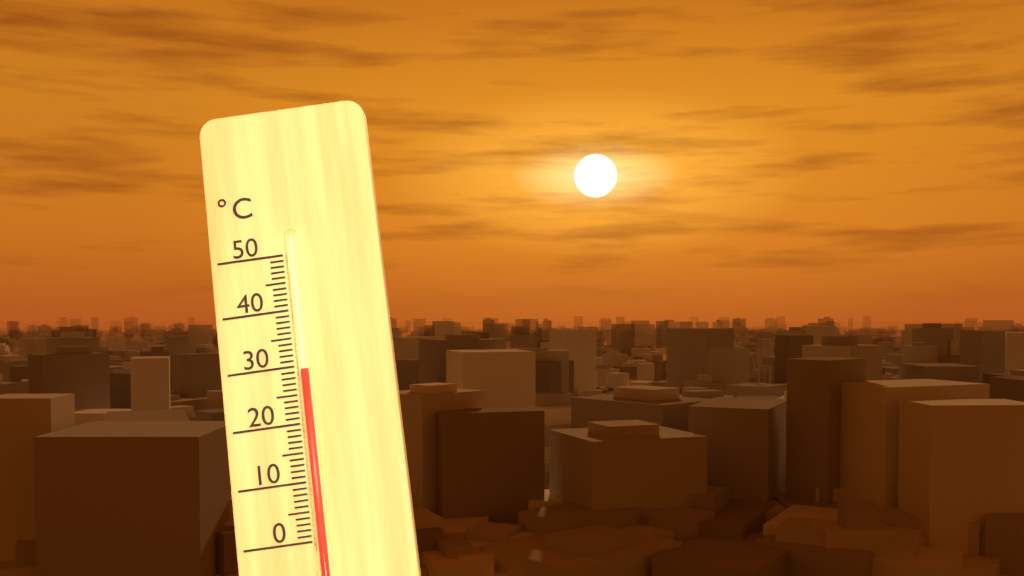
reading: 29 °C
